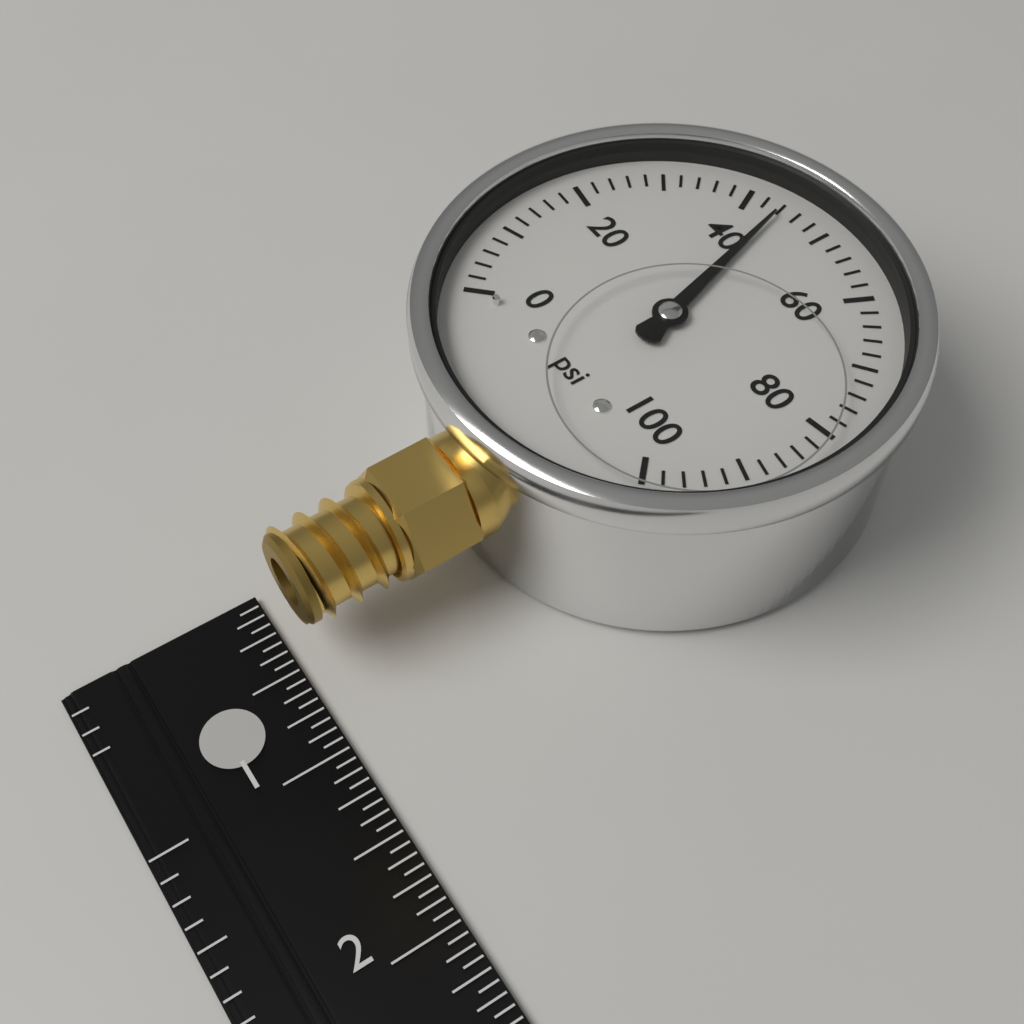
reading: 44 psi
